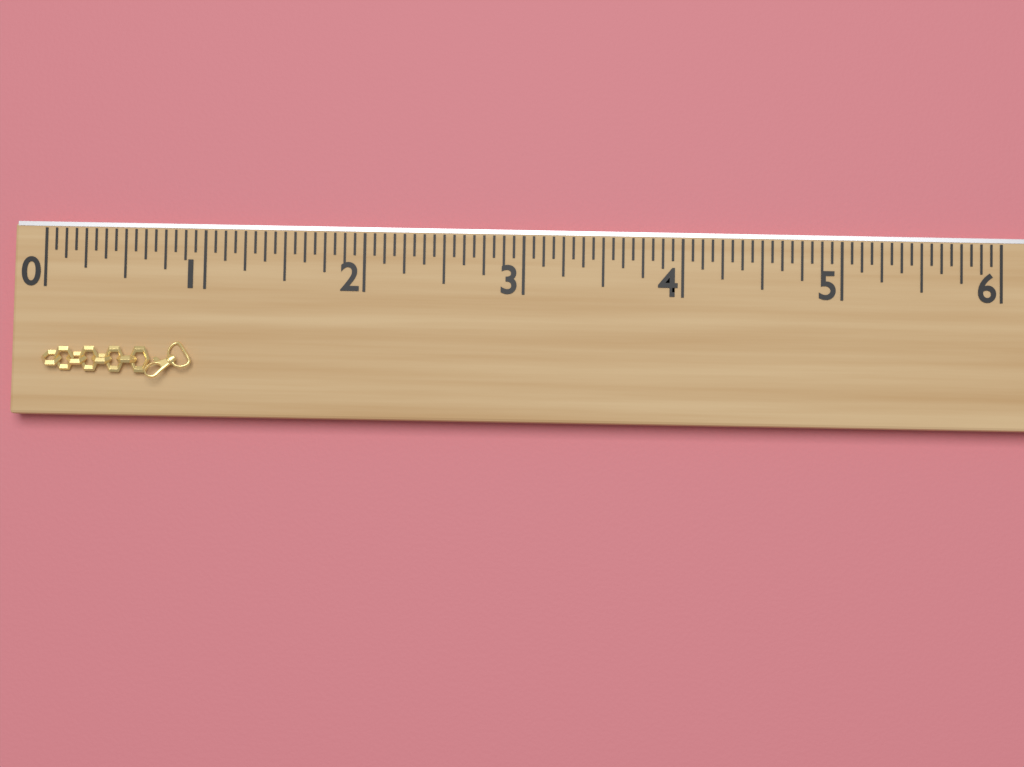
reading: 0.9375 (no unit)
